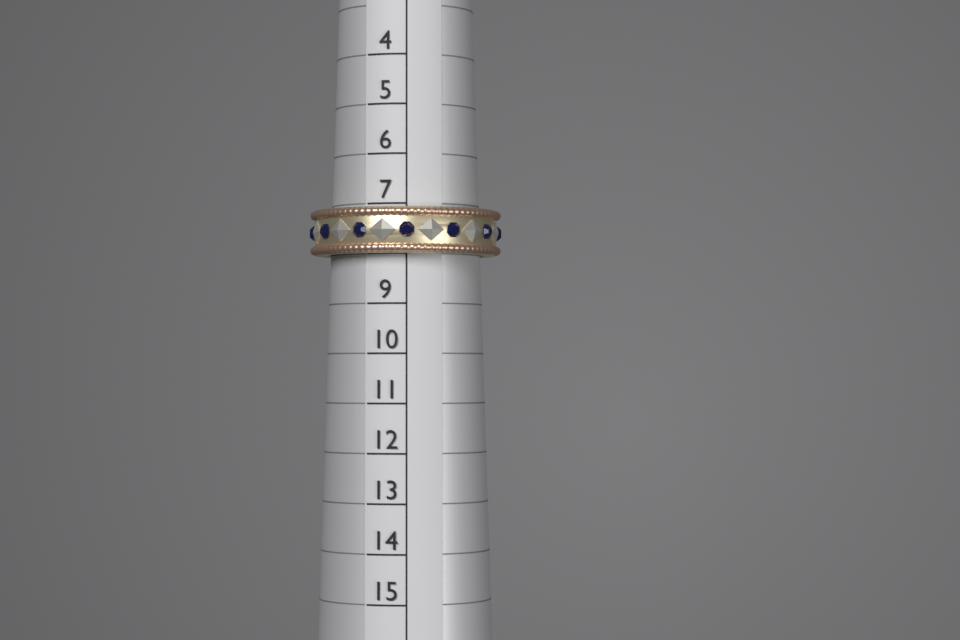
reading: 8 (no unit)
